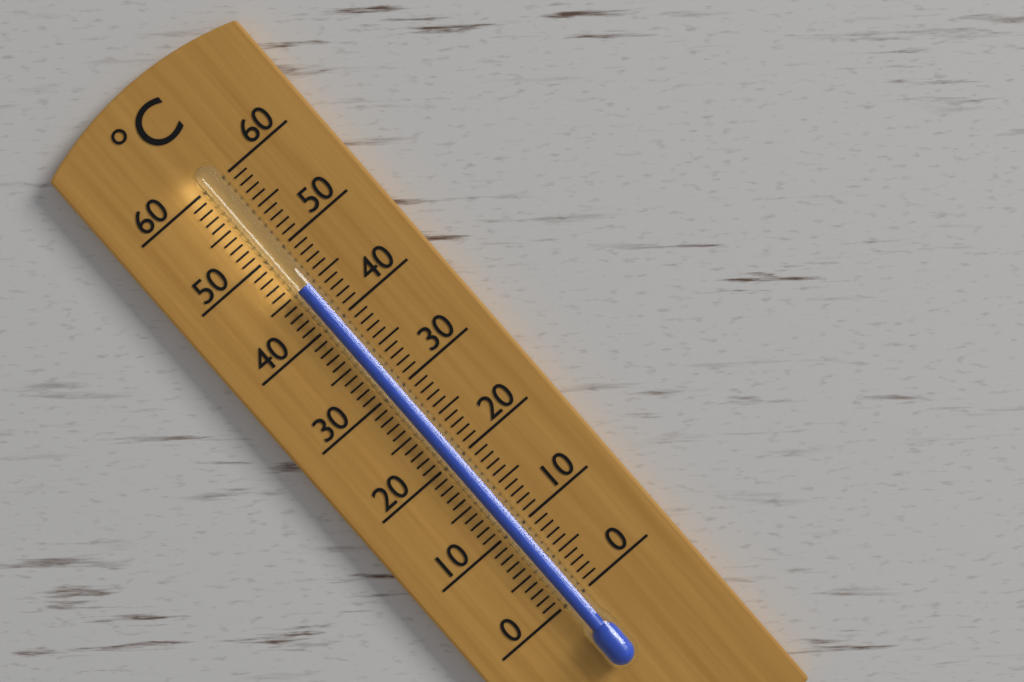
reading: 45 °C
